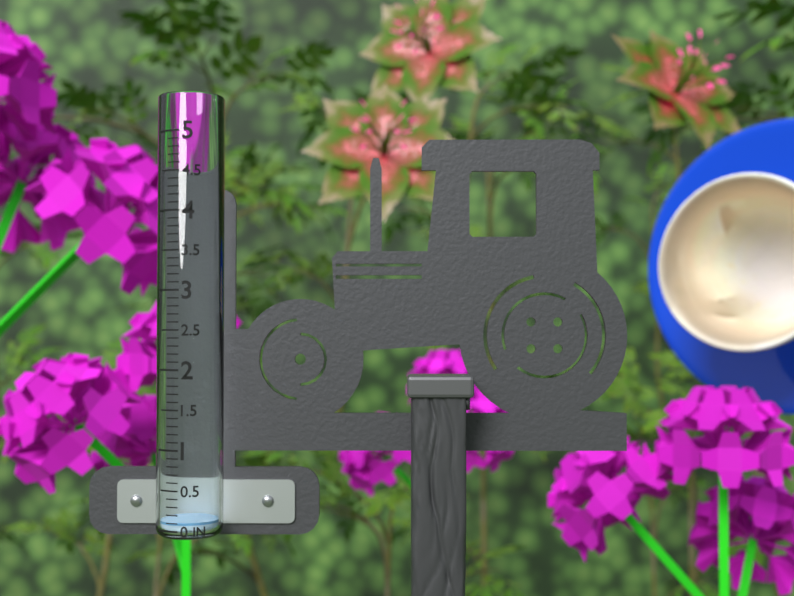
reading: 0.1 in
